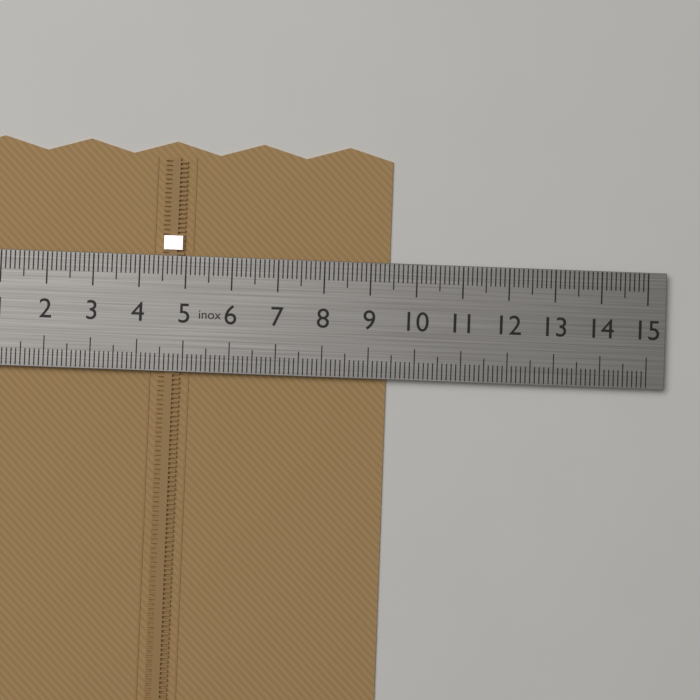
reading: 9.4 cm
